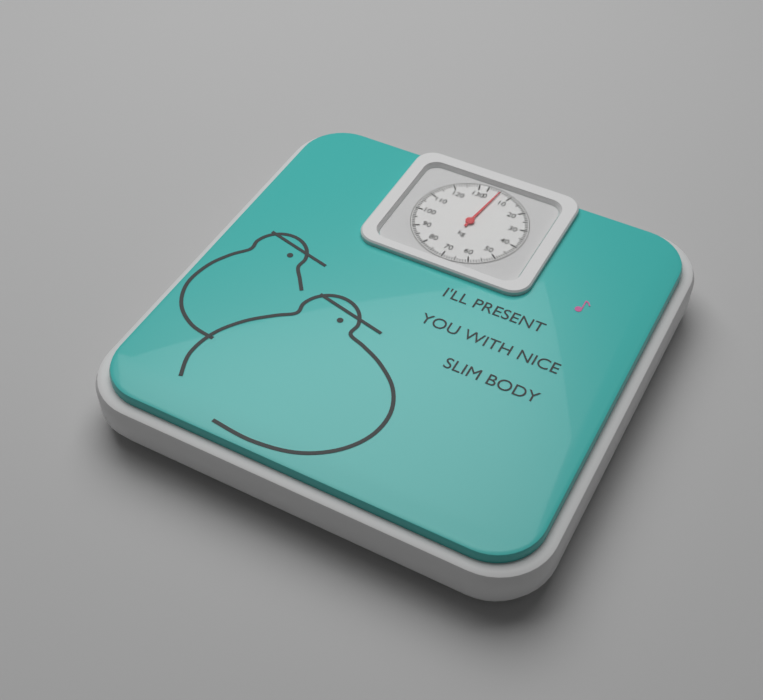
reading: 5 kg
